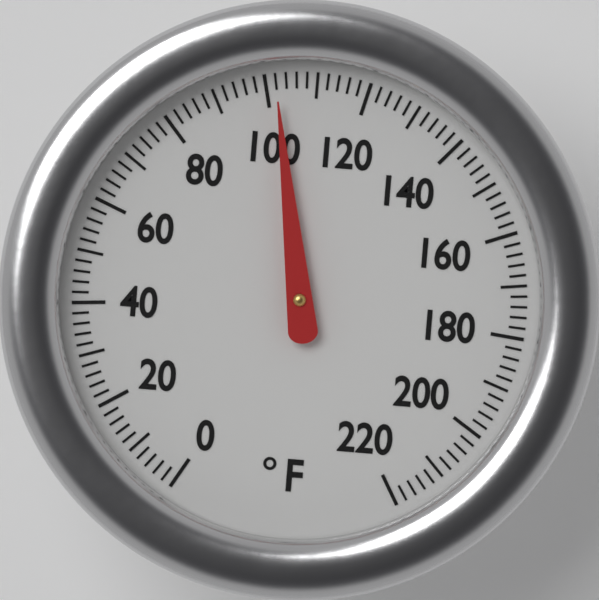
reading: 102 °F
